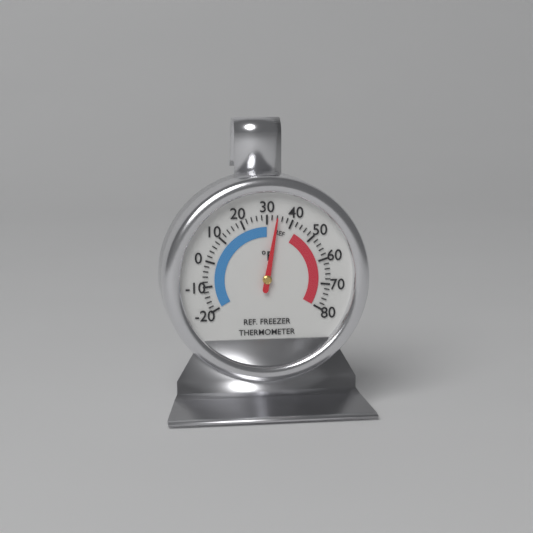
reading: 34 °F
